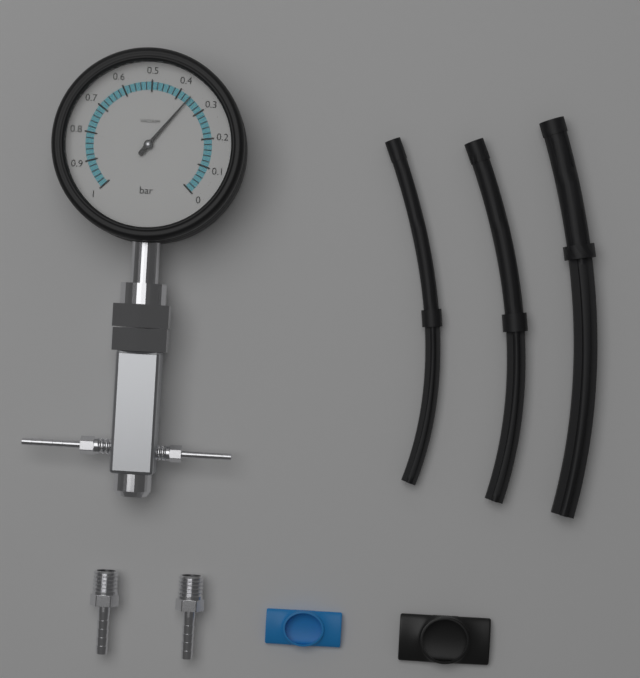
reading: 0.36 bar
